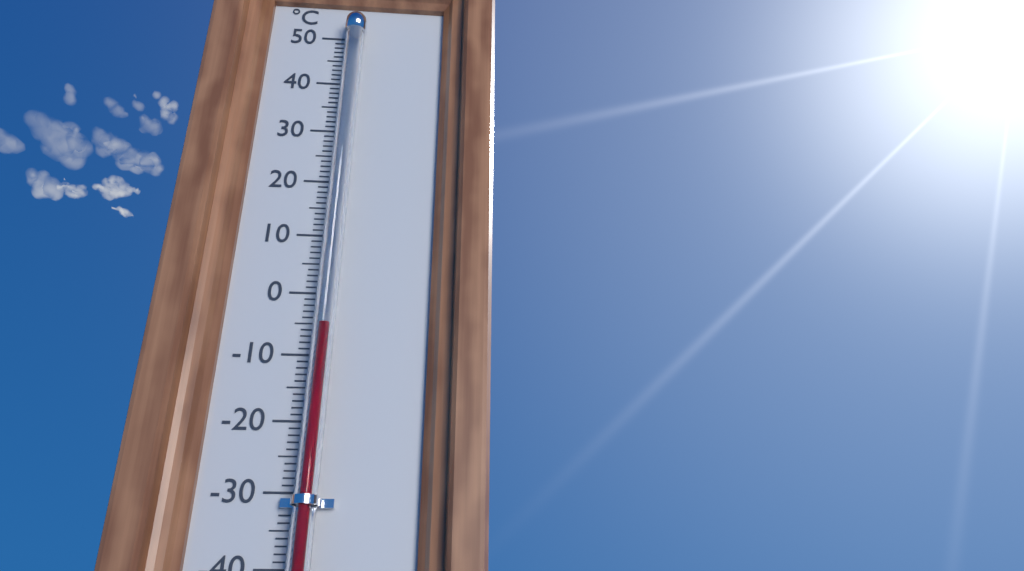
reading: -6 °C
